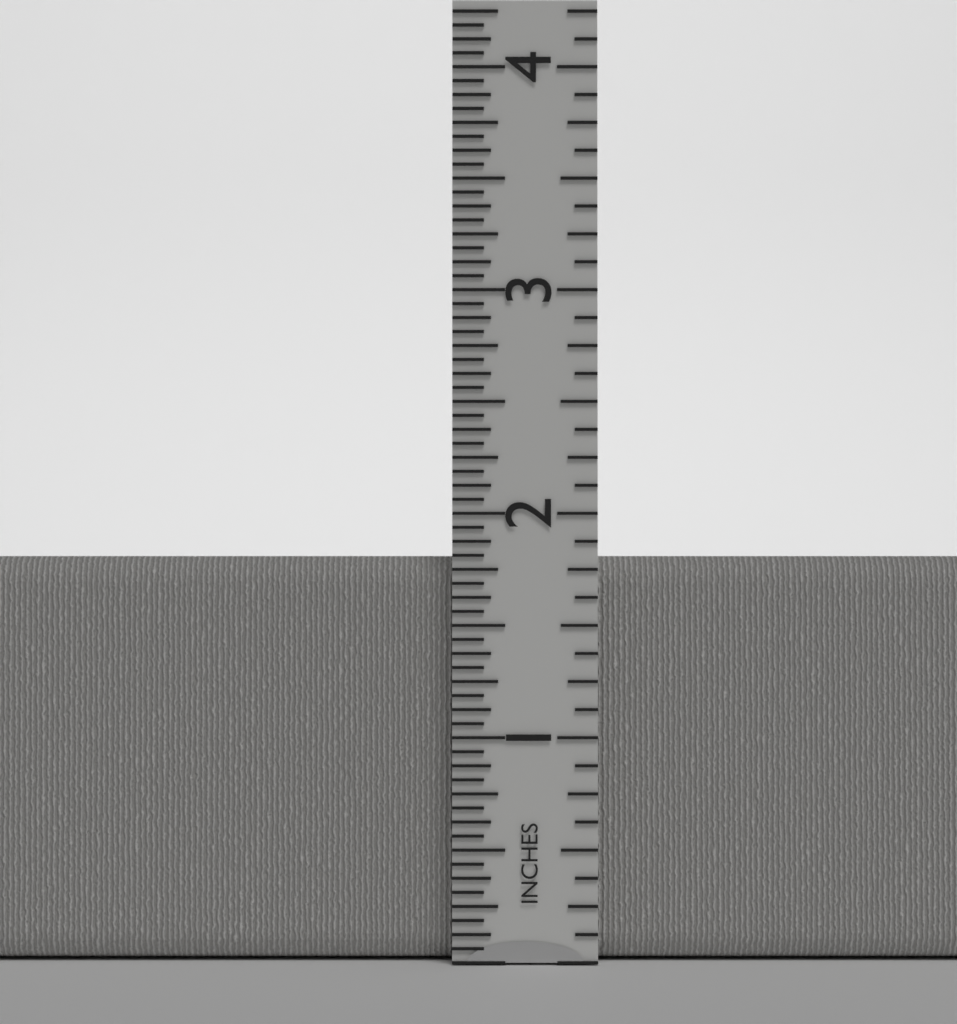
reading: 1.8125 in
